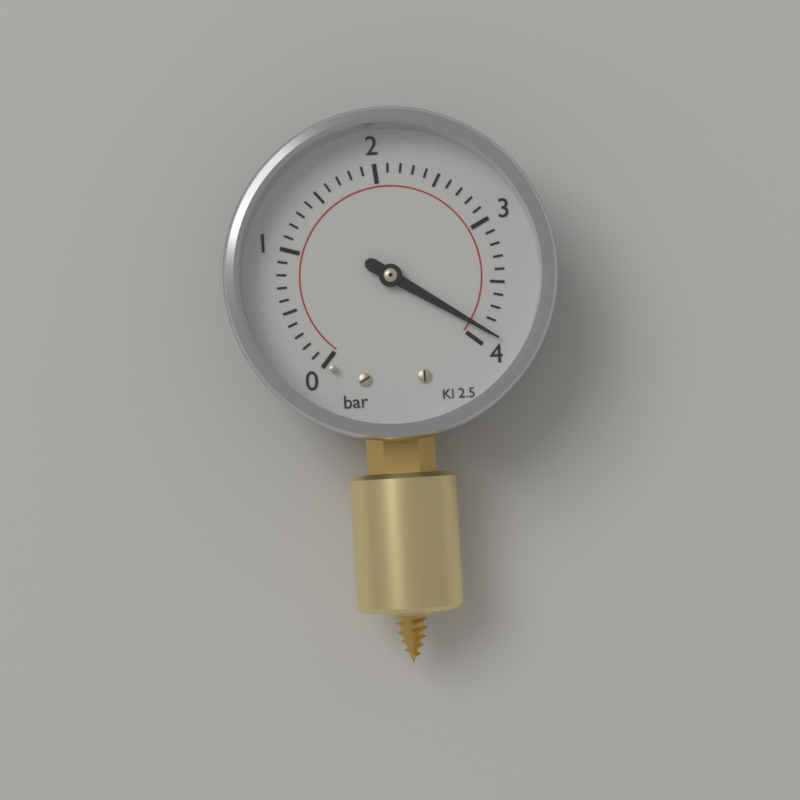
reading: 3.9 bar
